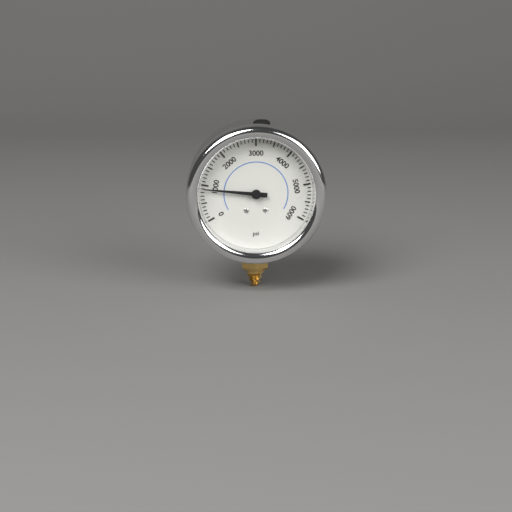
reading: 900 psi
